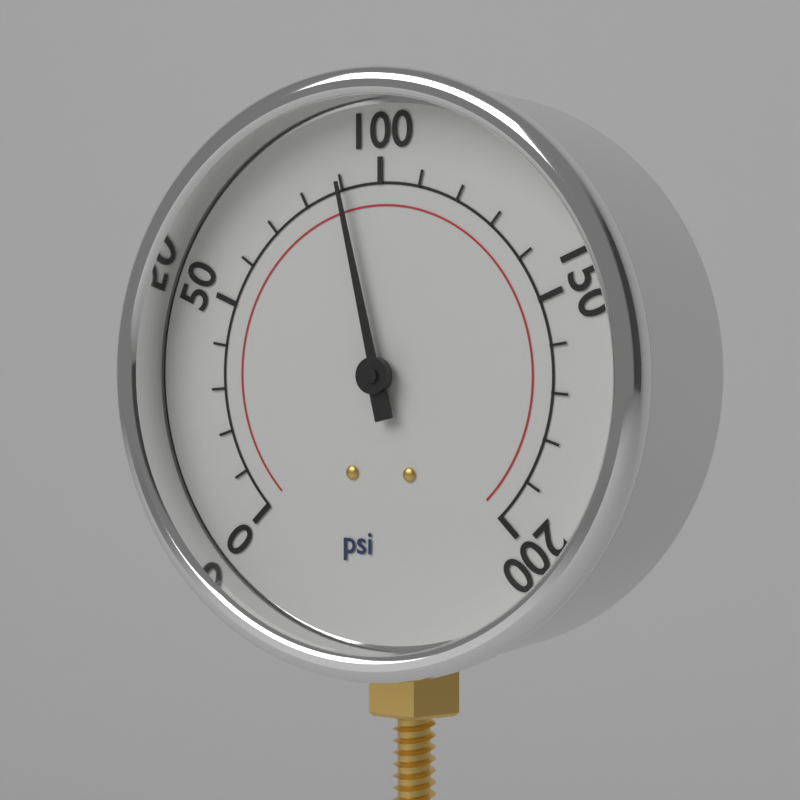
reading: 90 psi
